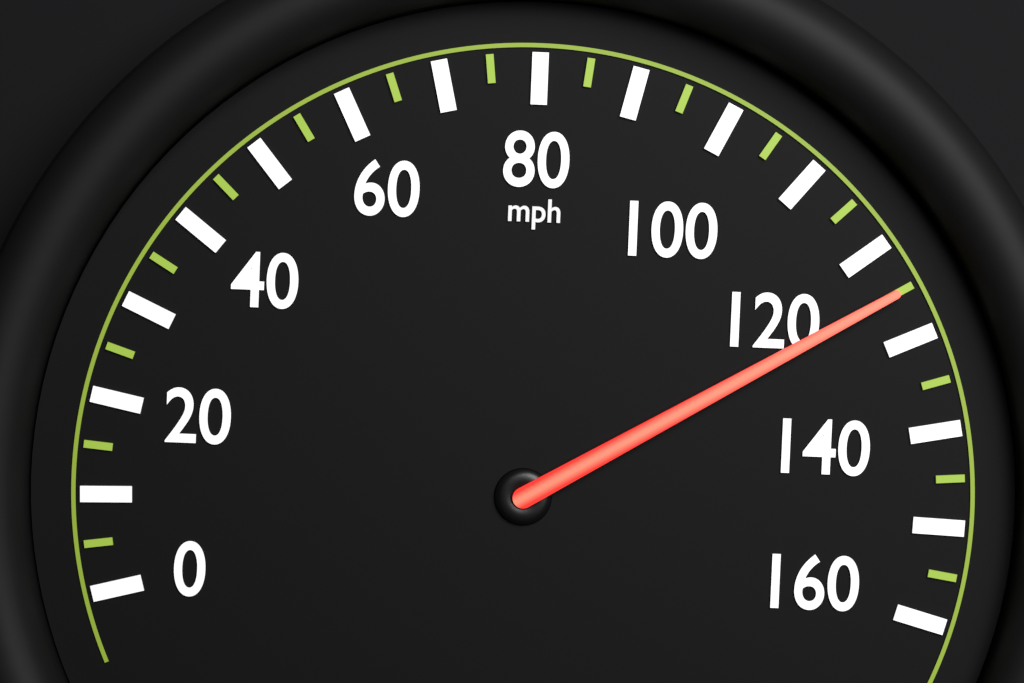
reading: 125 mph
